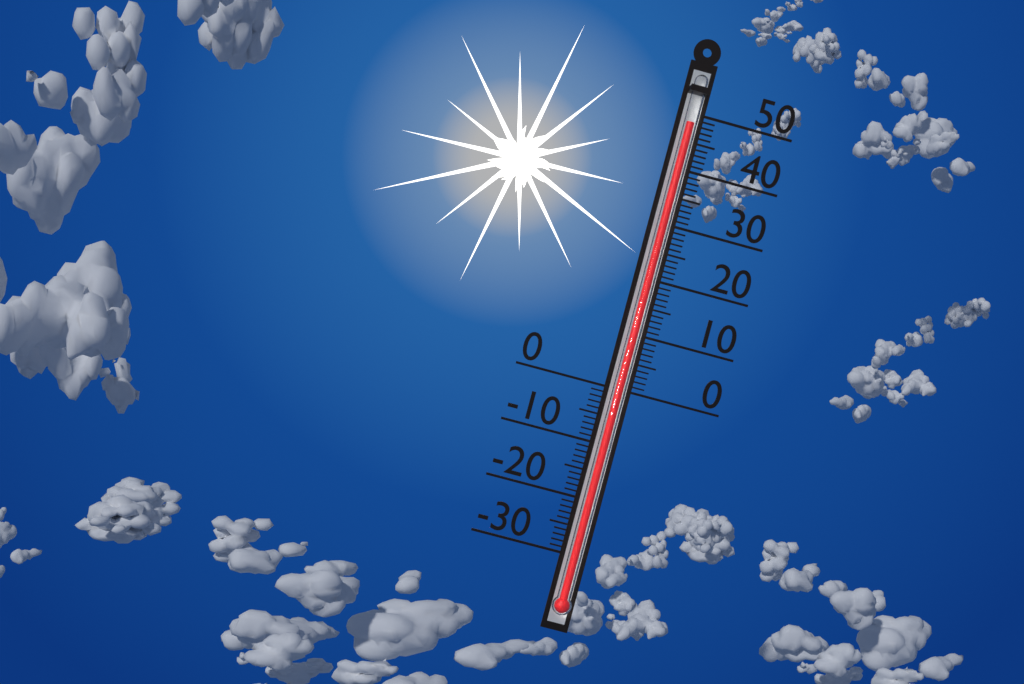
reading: 48 (no unit)
